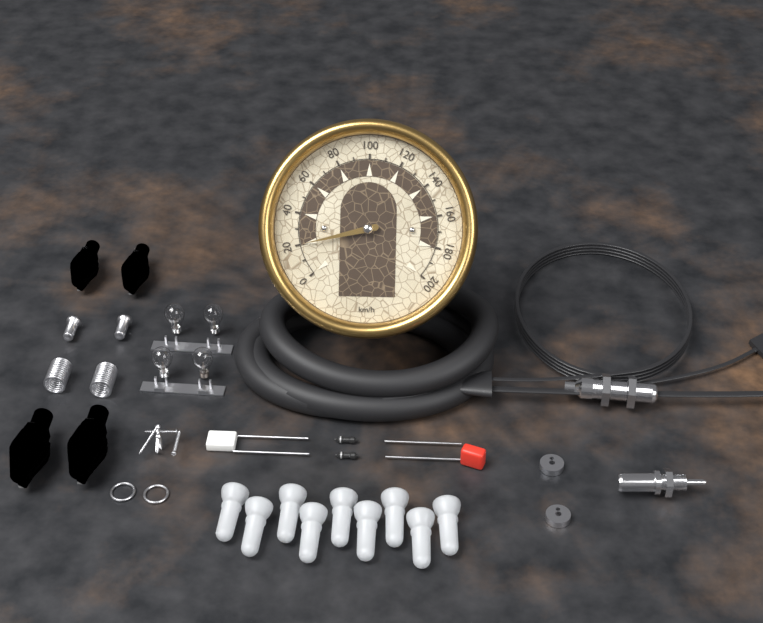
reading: 20 km/h
